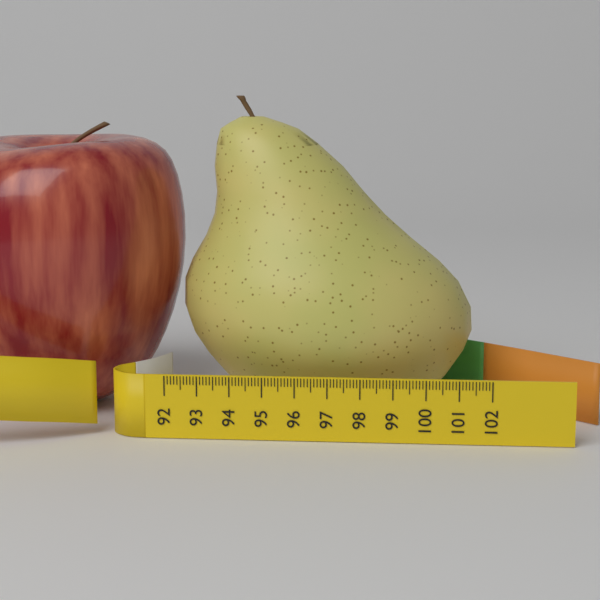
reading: 101.5 (no unit)
